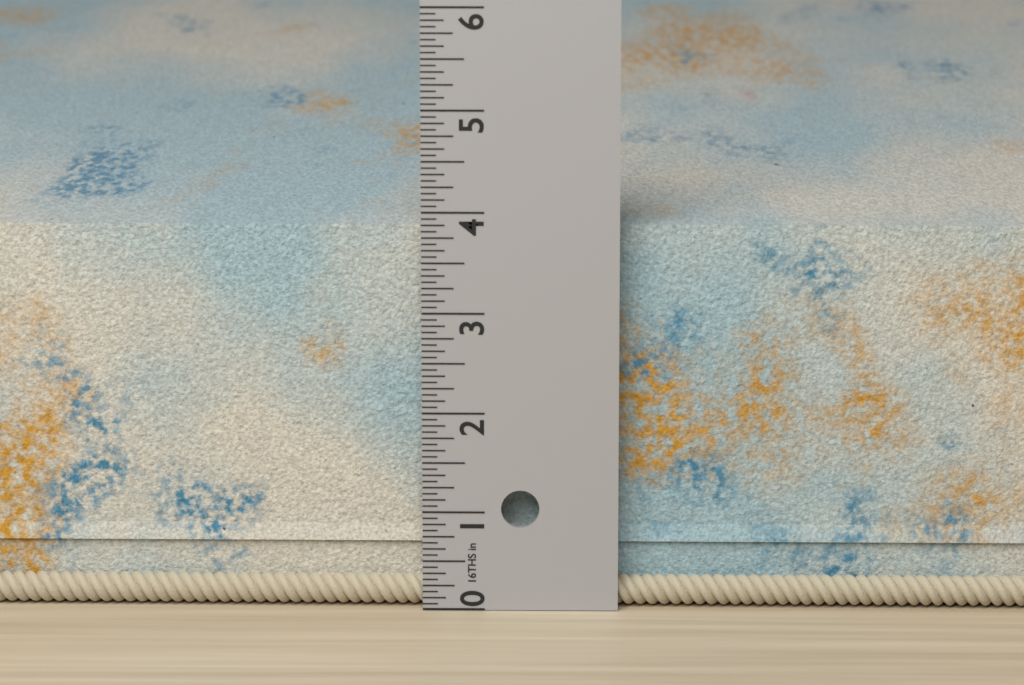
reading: 3.9375 in
